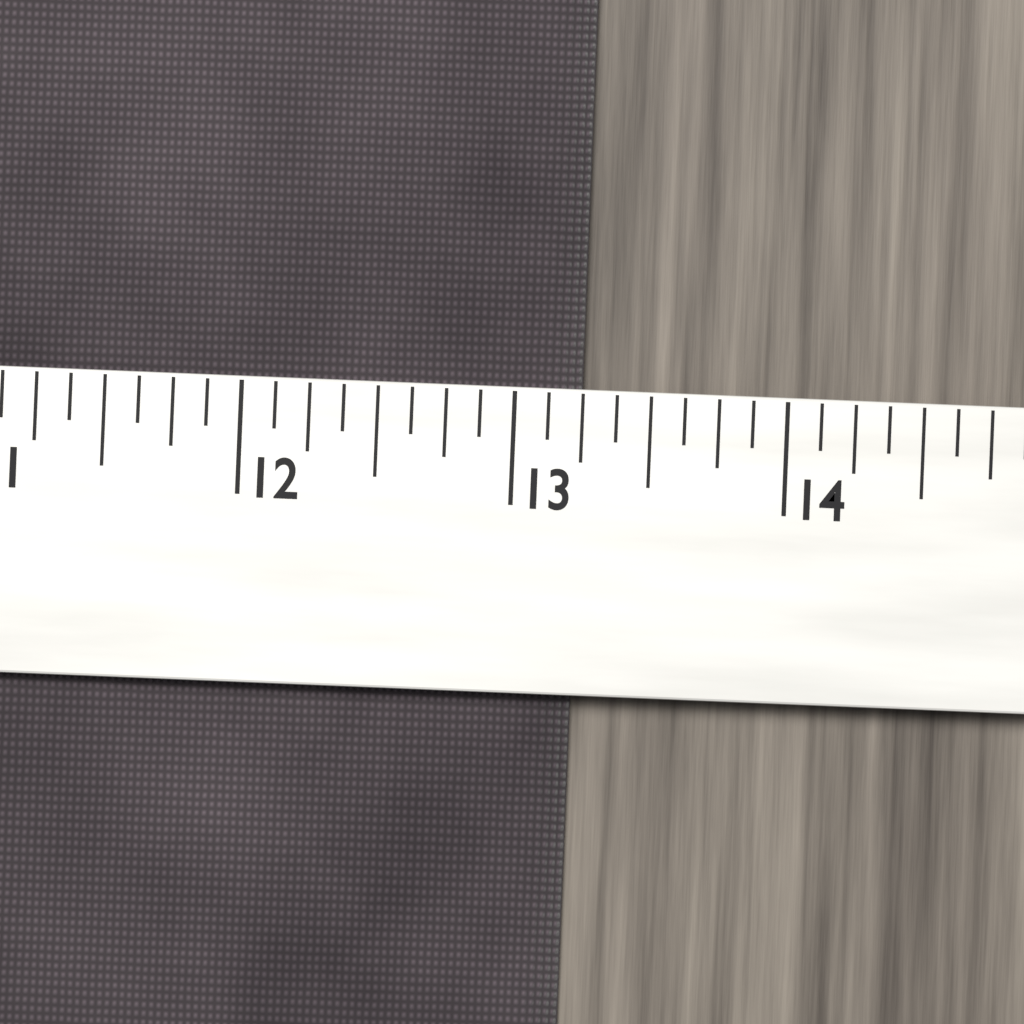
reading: 13.250 (no unit)
